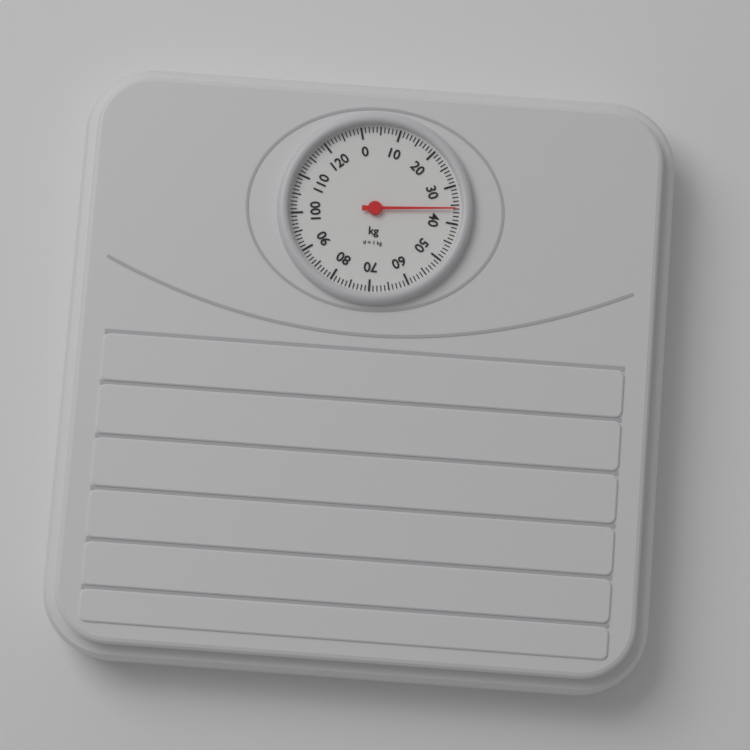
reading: 36 kg
